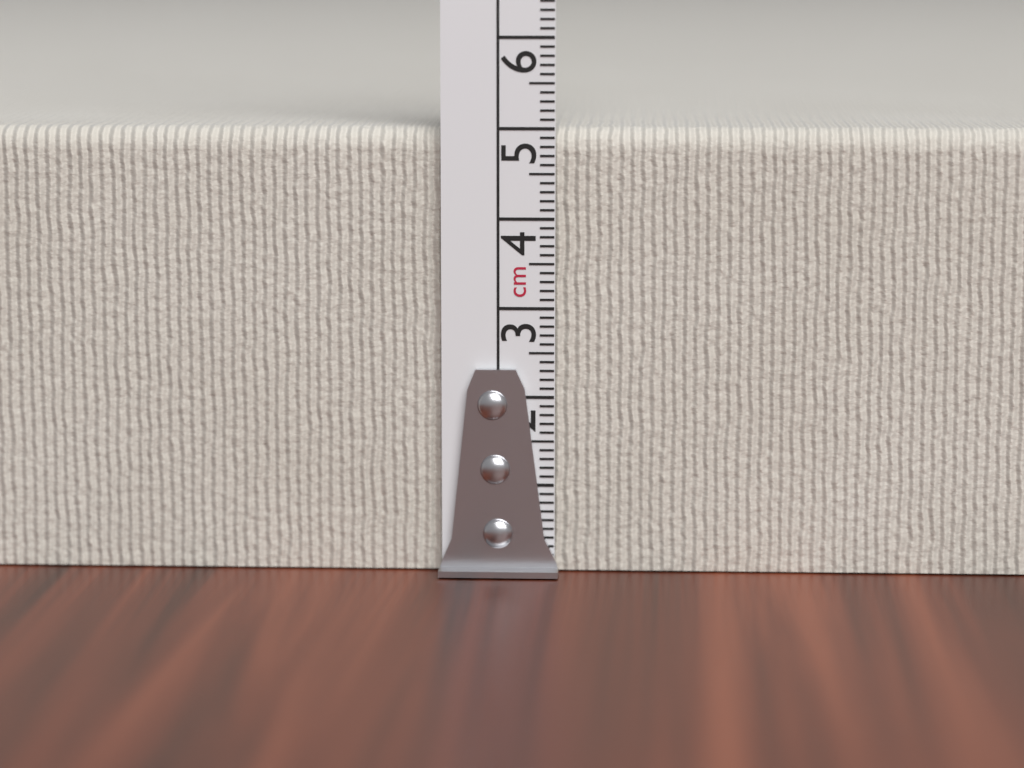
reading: 5.0 cm
